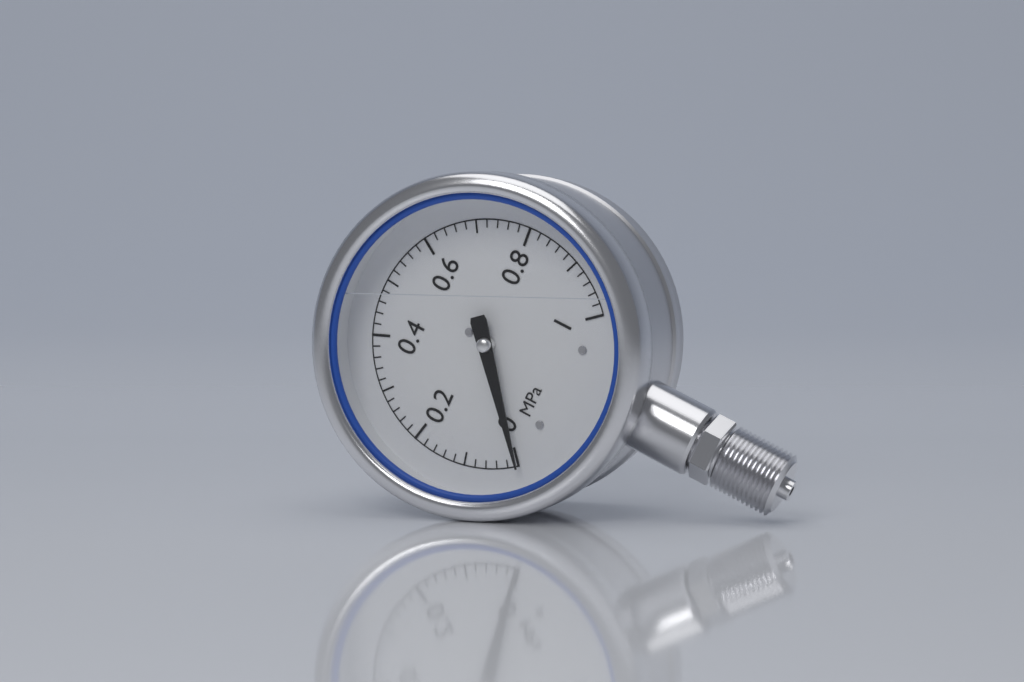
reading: 0.00 MPa
